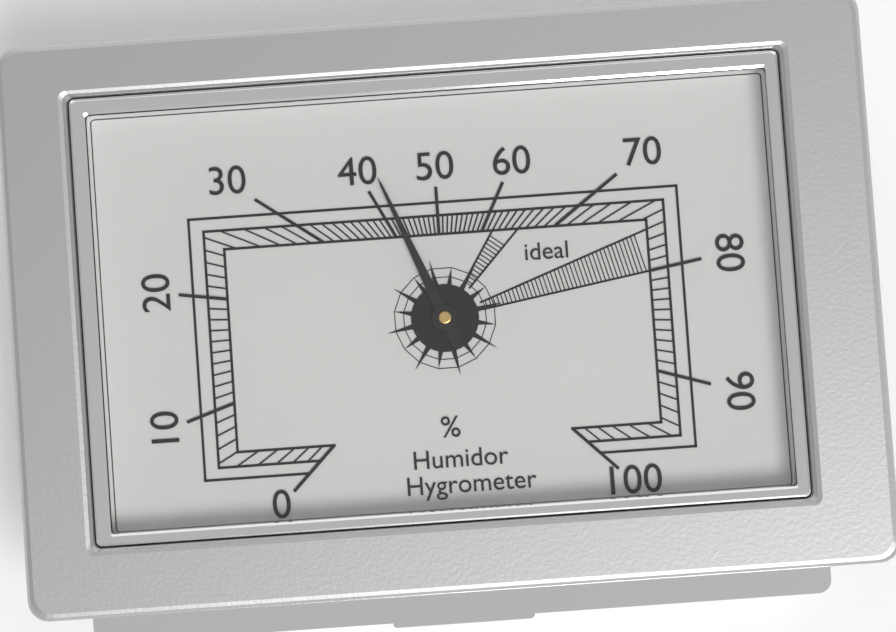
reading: 42 %
